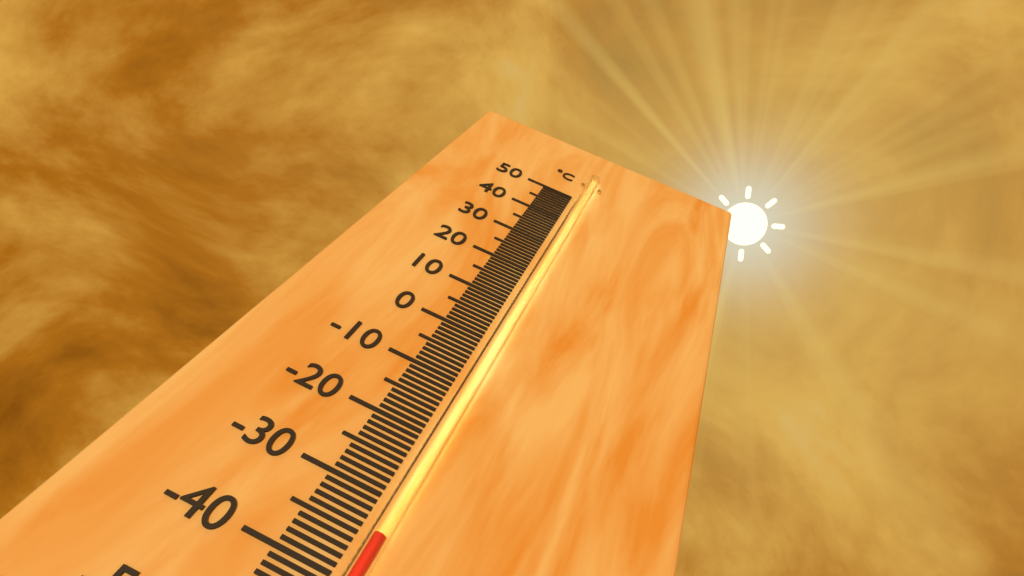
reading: -35 °C
